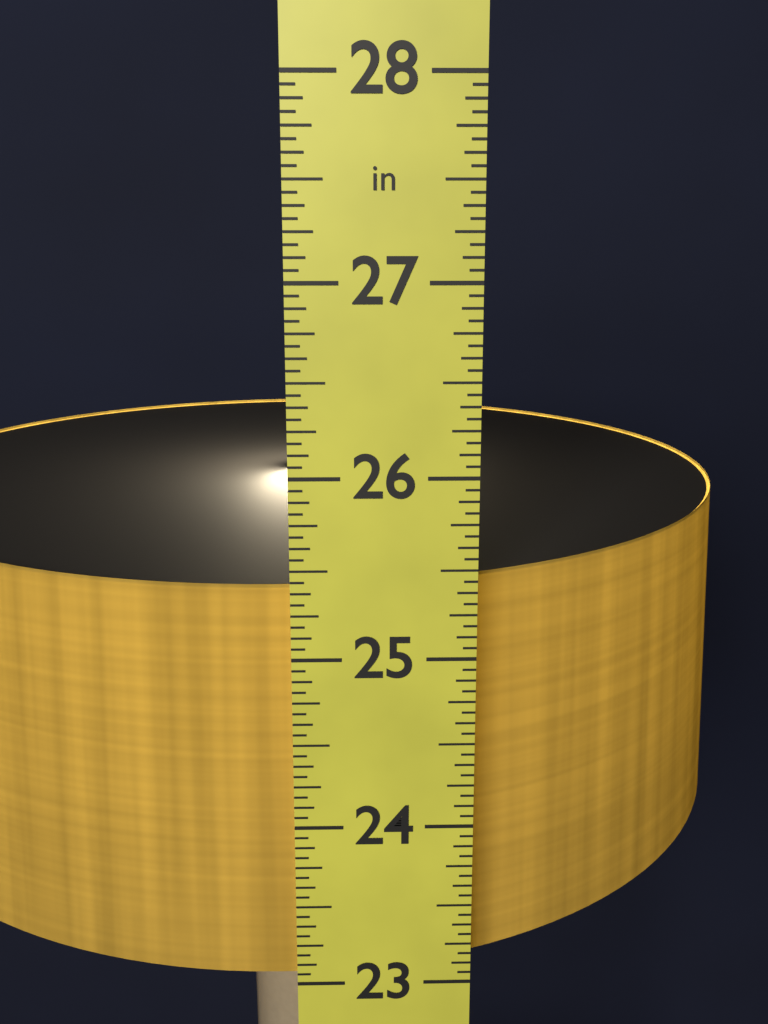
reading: 25.3750 in
